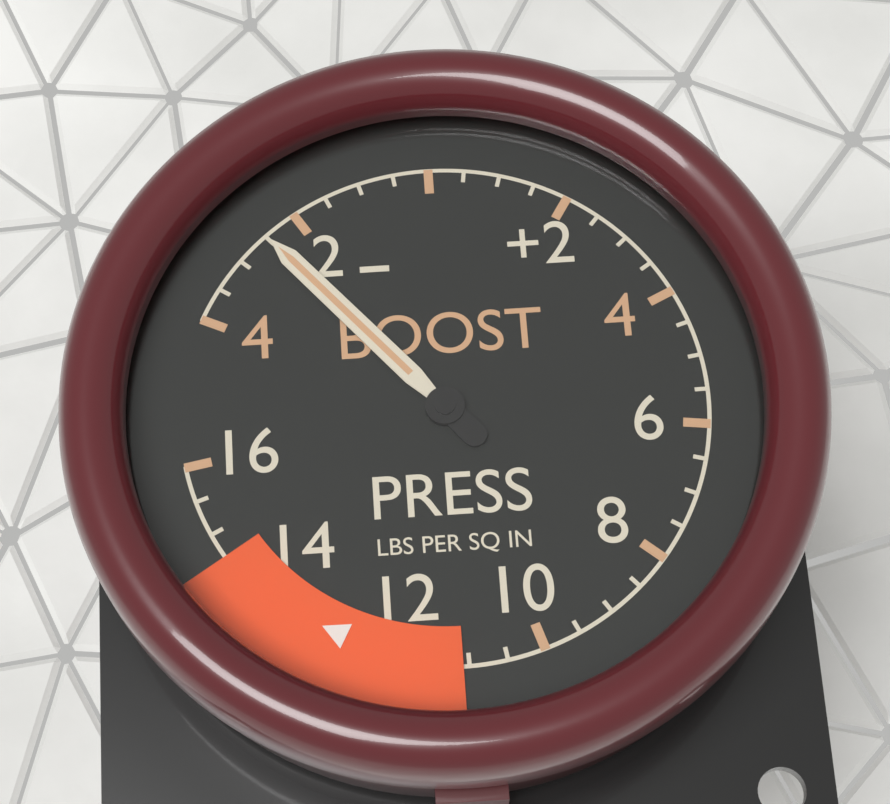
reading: -2.5 psi
